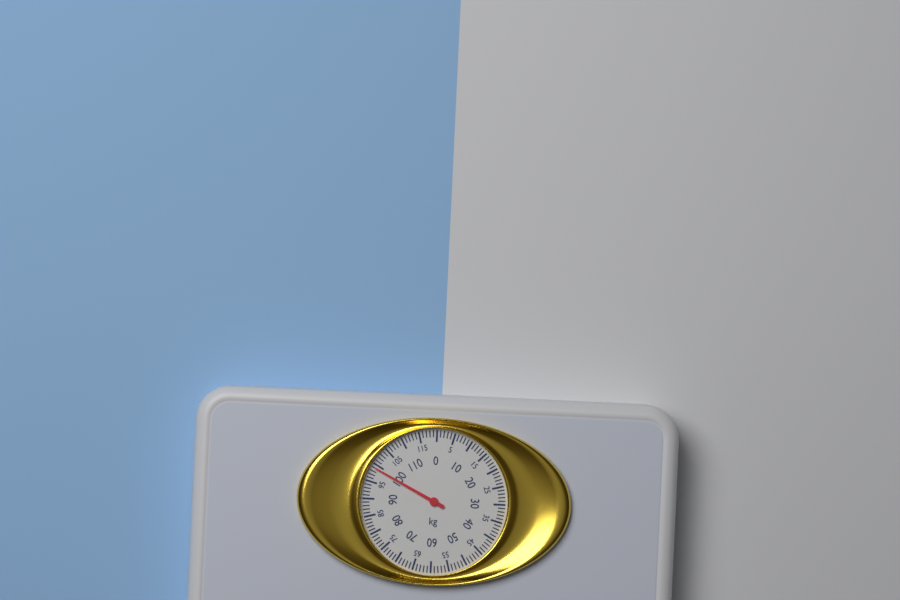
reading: 99 kg
